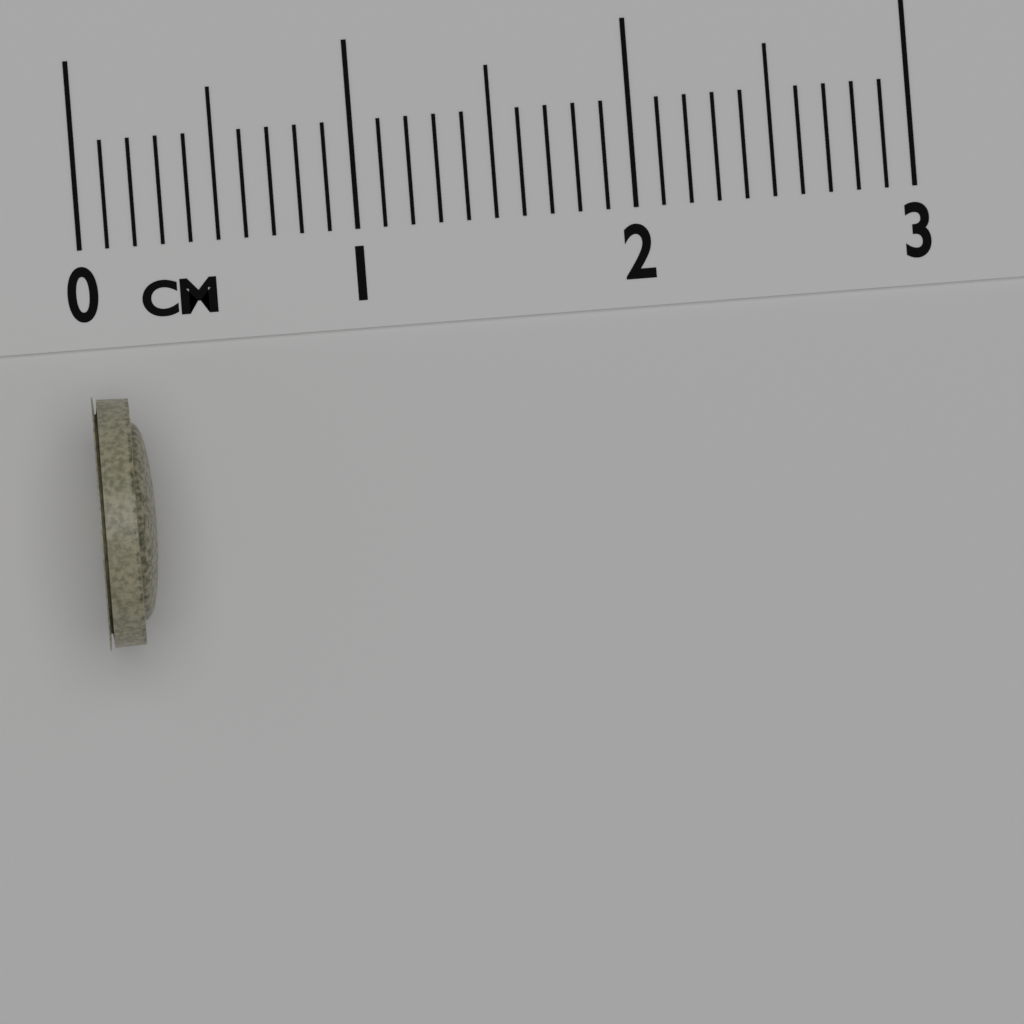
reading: 0.2 cm
